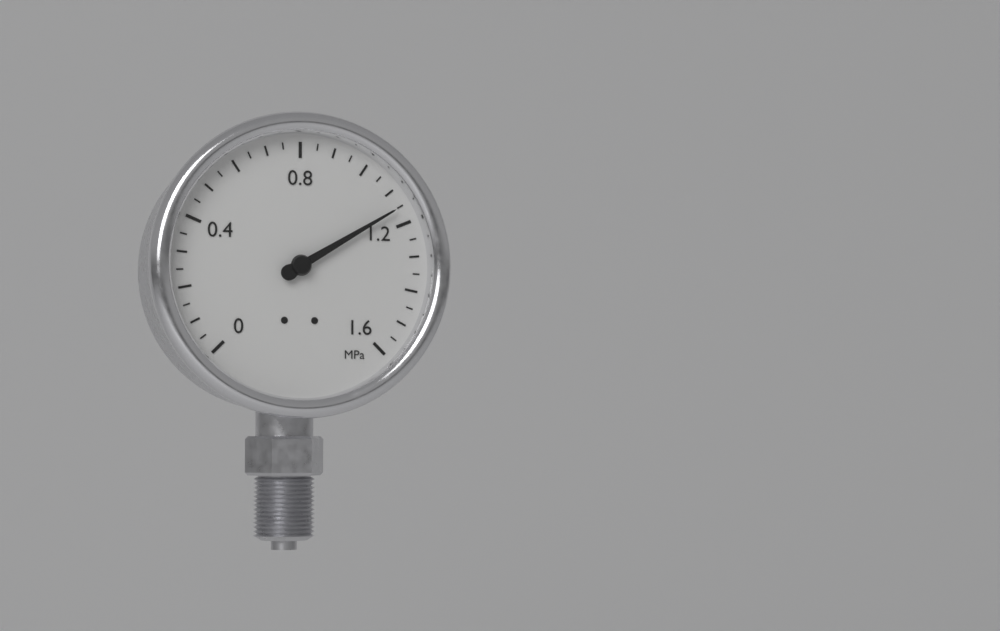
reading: 1.15 MPa
